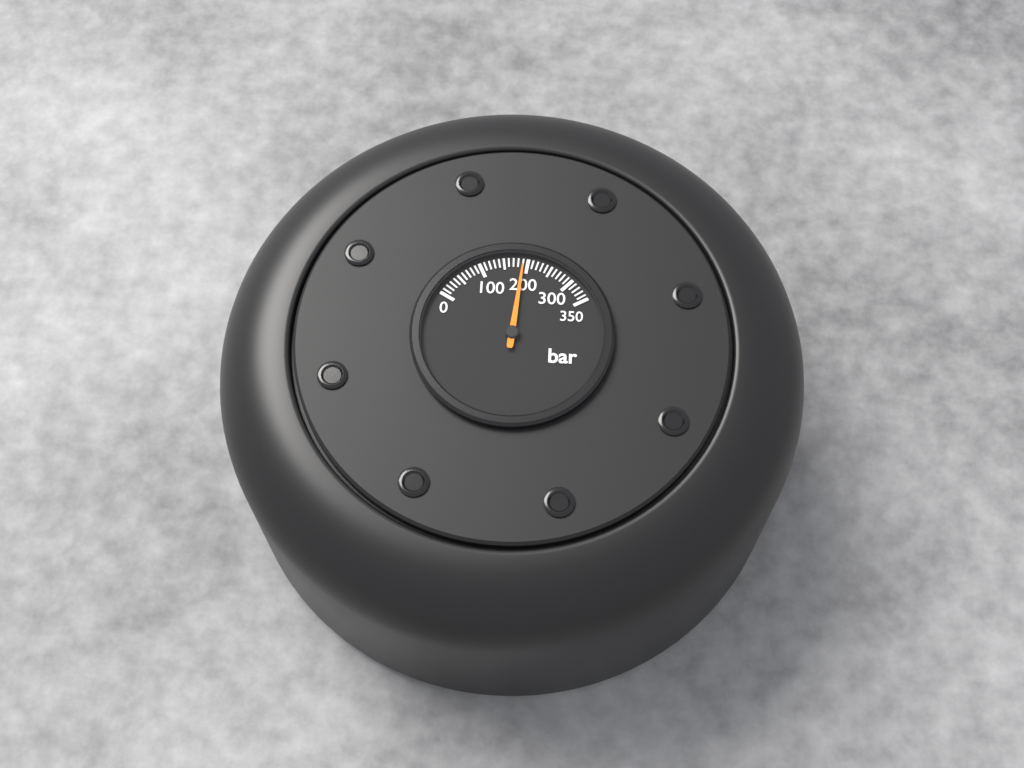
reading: 190 bar
